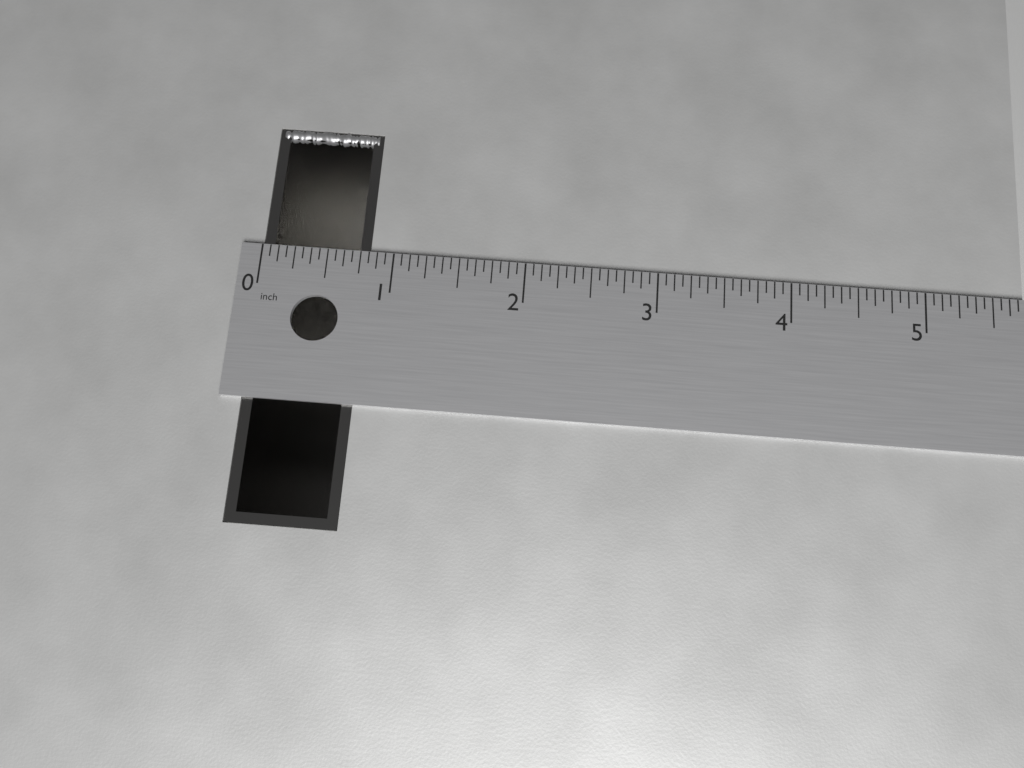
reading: 0.8125 in
